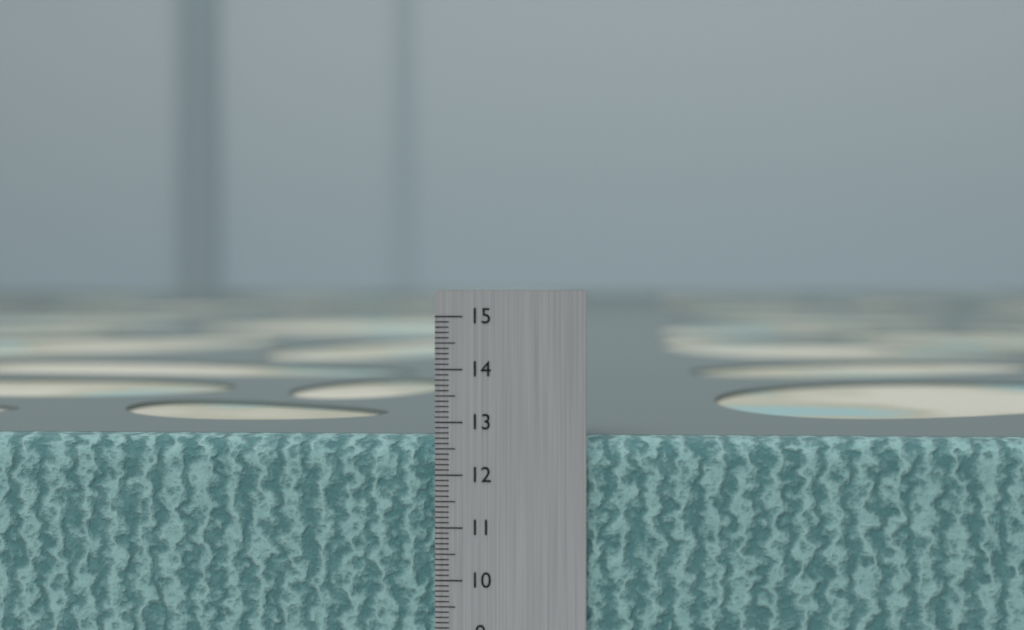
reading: 12.7 cm
